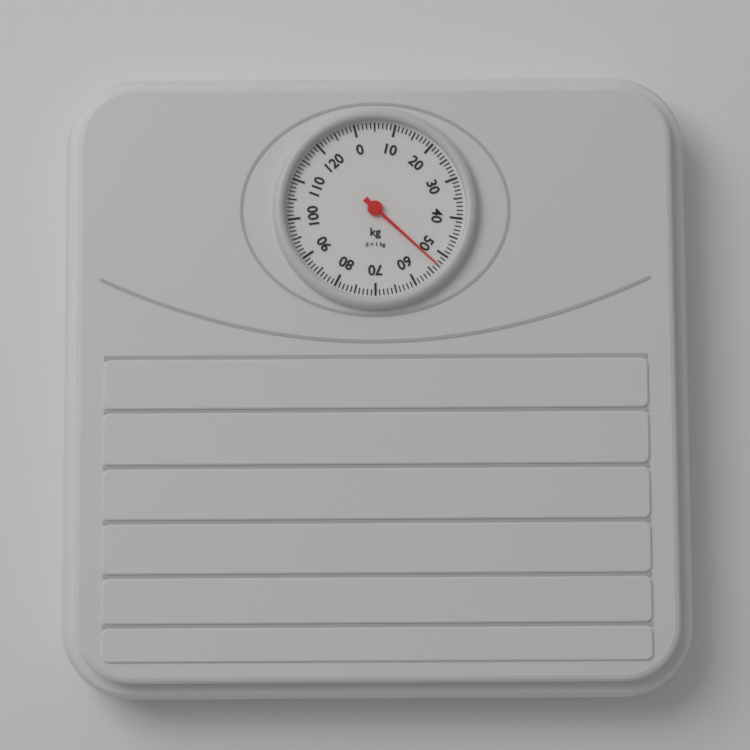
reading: 53 kg
